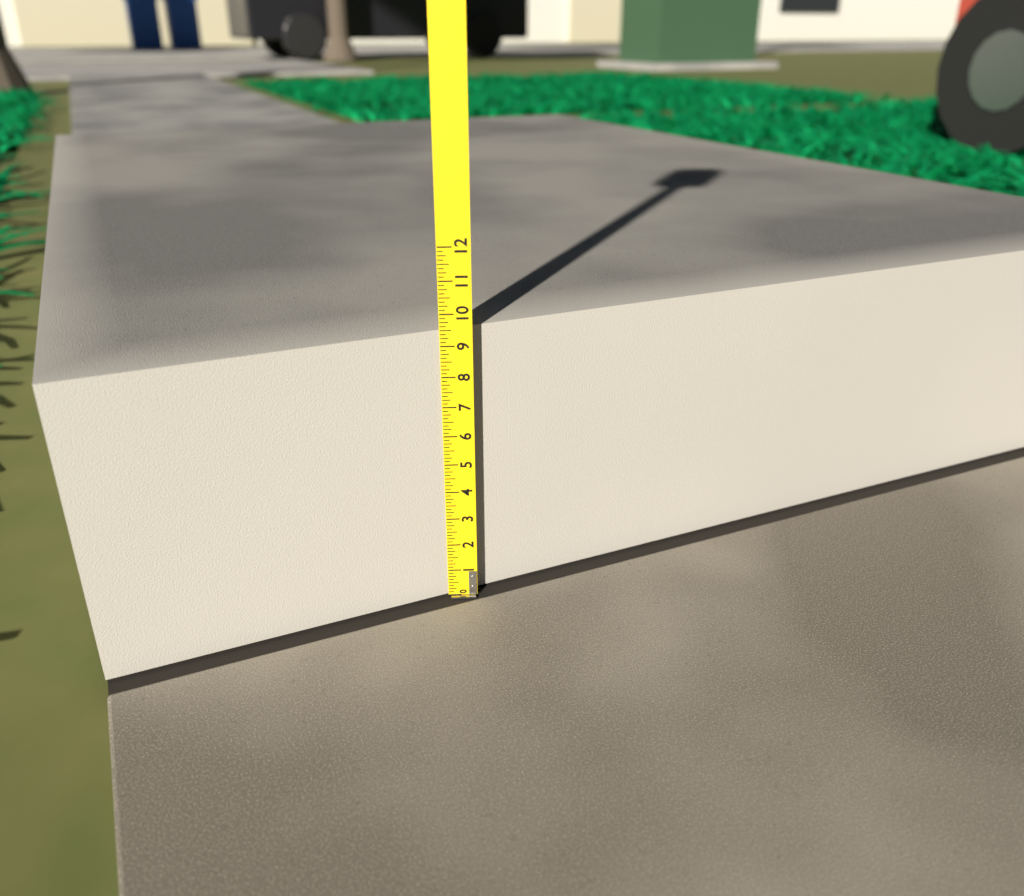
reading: 9.500 (no unit)
